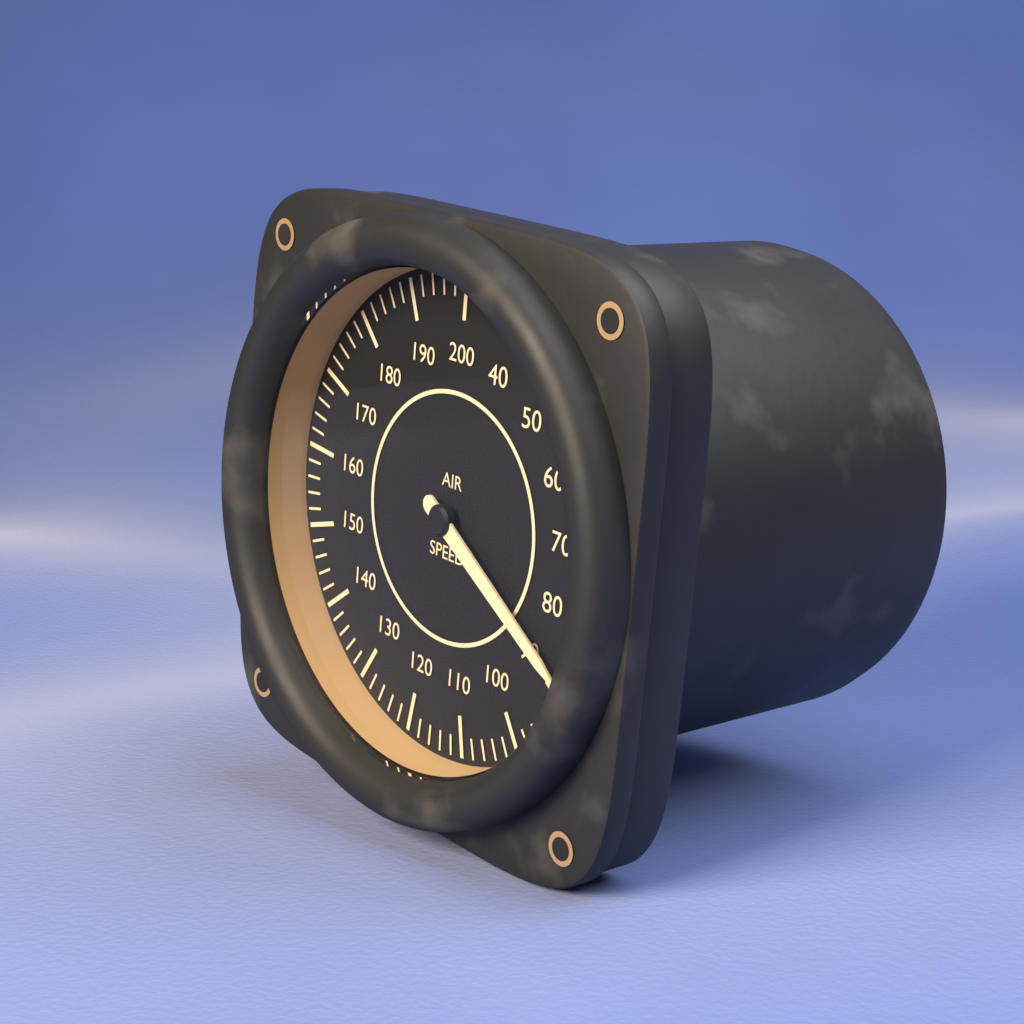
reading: 88 (no unit)
